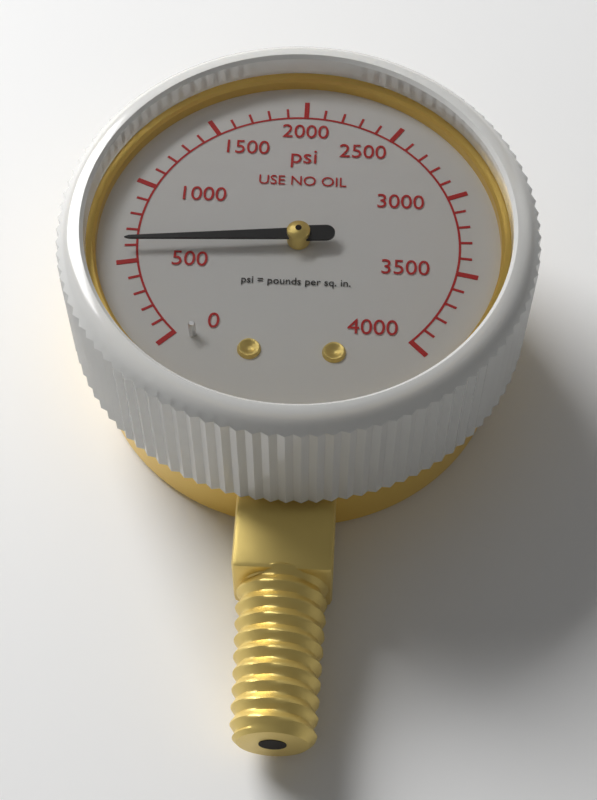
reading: 600 psi
